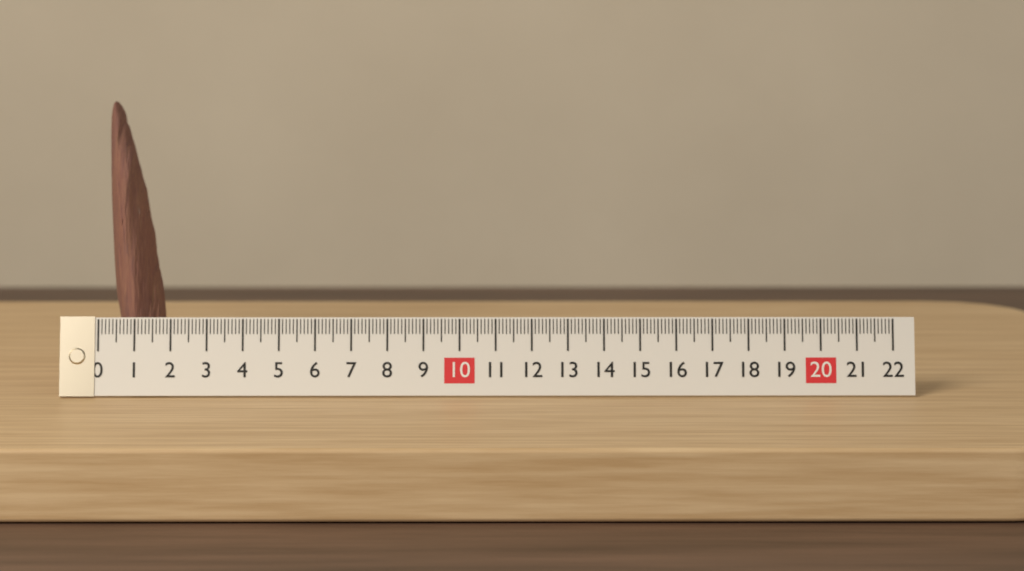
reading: 1.7 (no unit)
